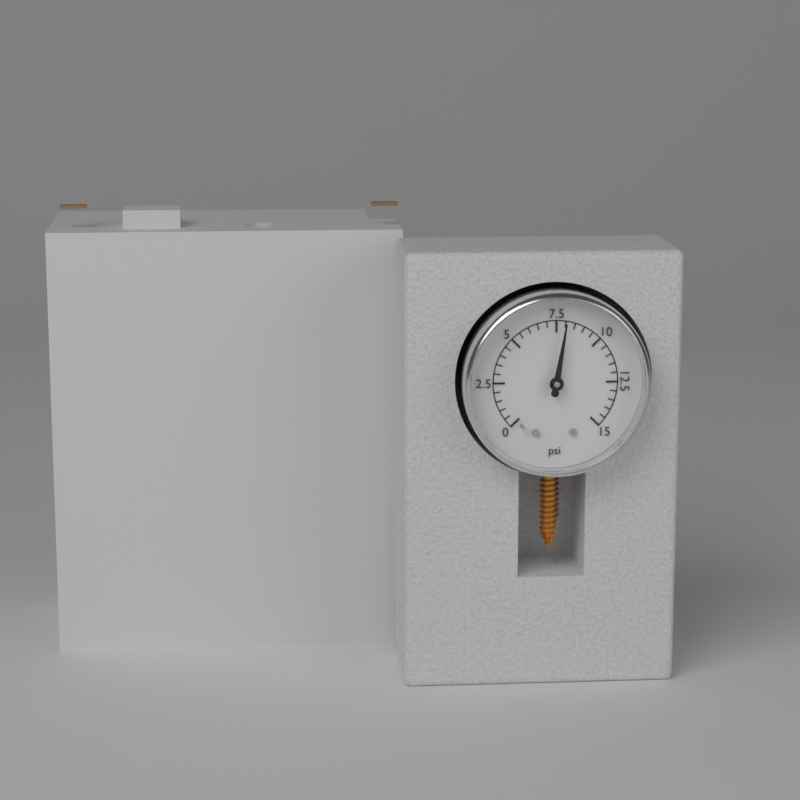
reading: 8.0 psi
